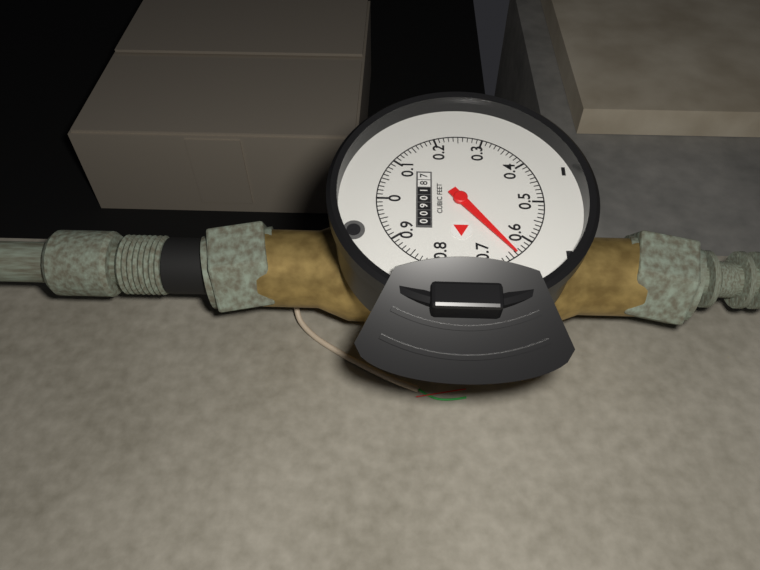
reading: 0.64 cubic feet
